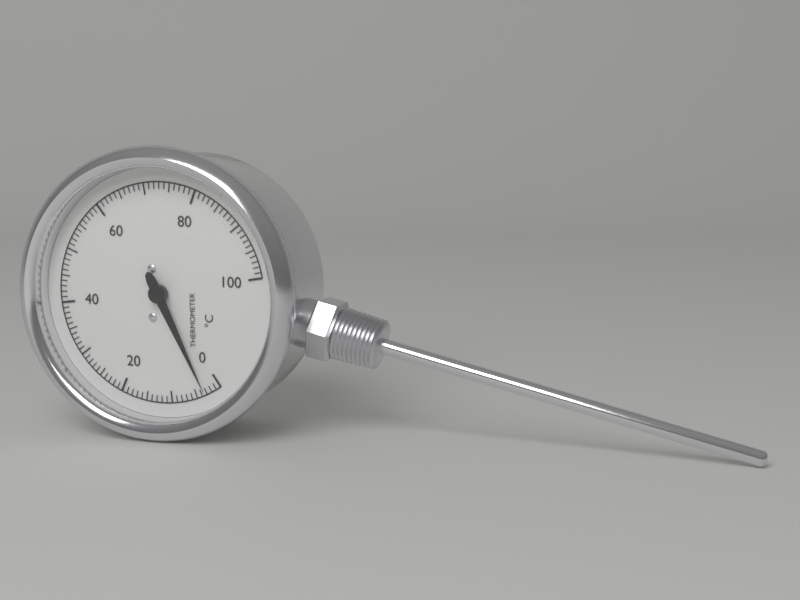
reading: 3 °C
